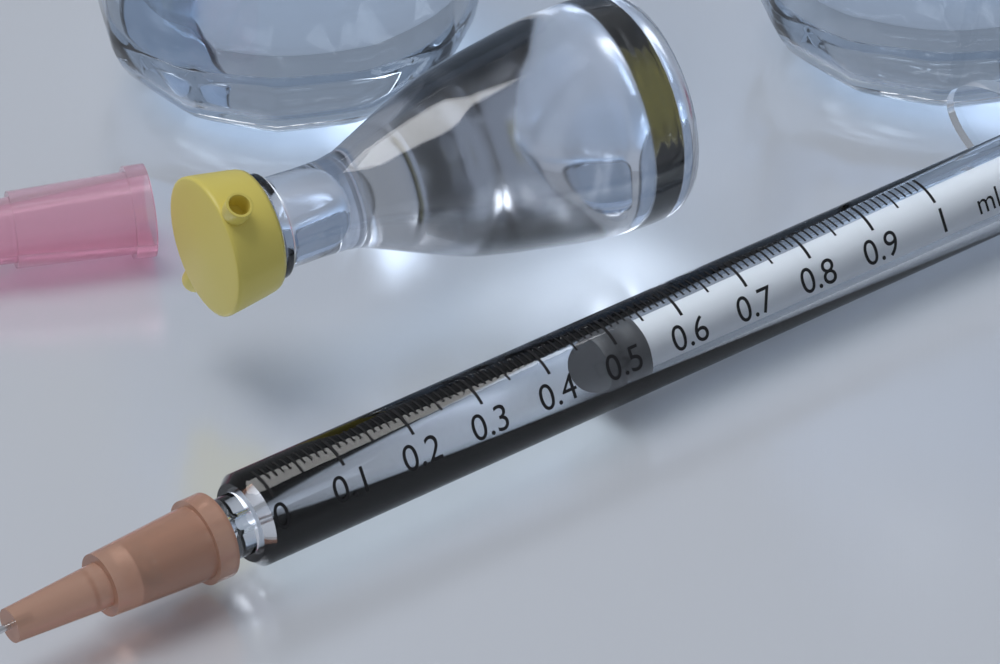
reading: 0.49 ml
